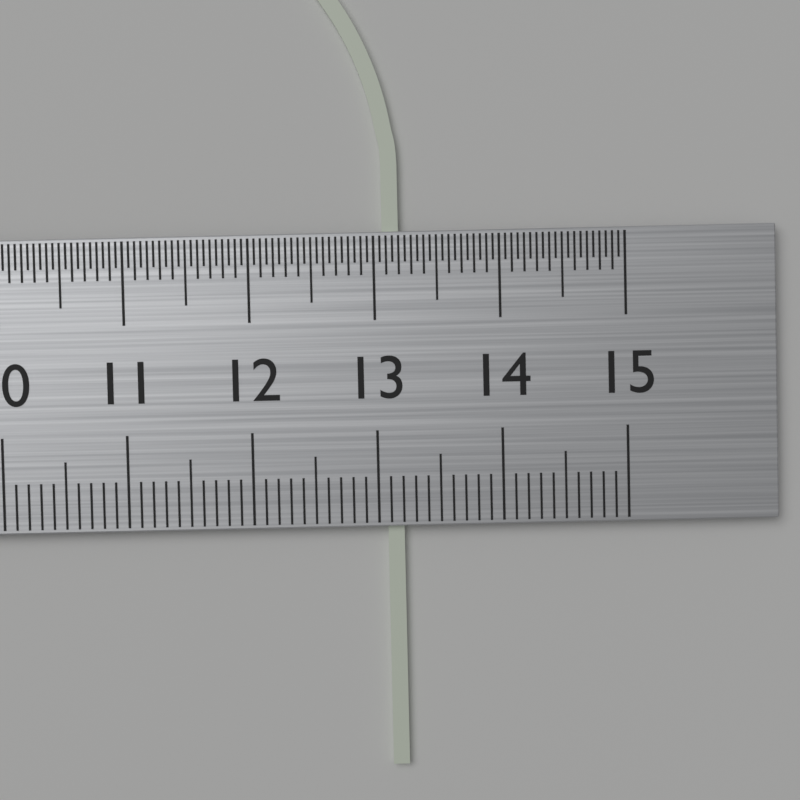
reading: 13.2 cm
